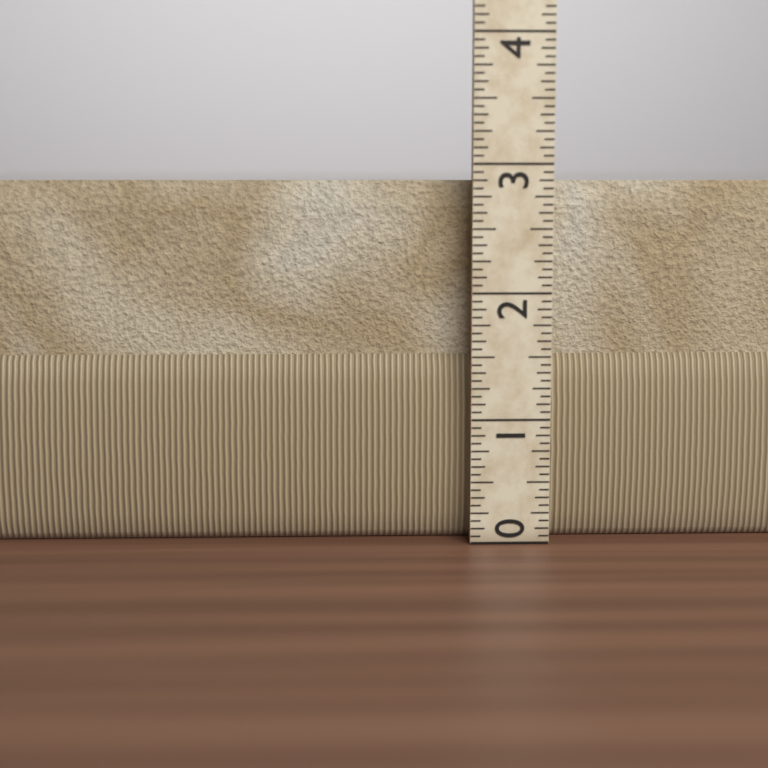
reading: 2.8750 (no unit)
